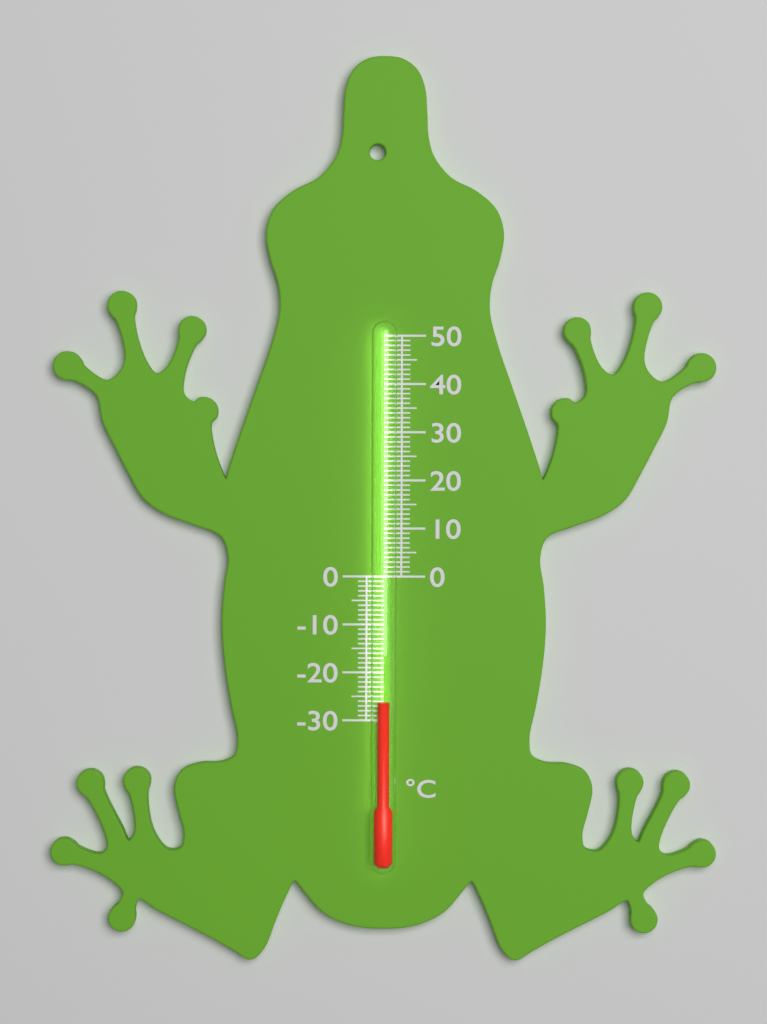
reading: -26 °C
